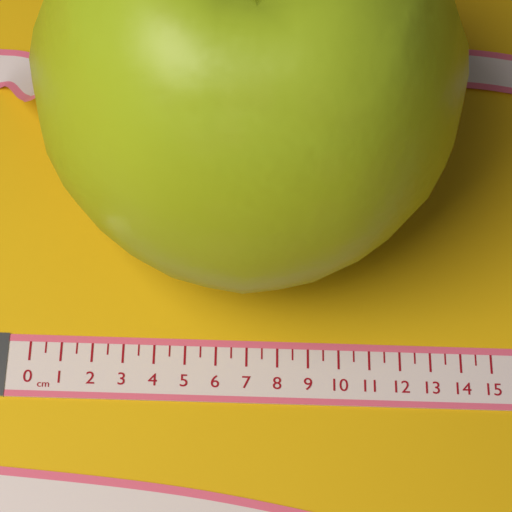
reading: 13.5 cm
